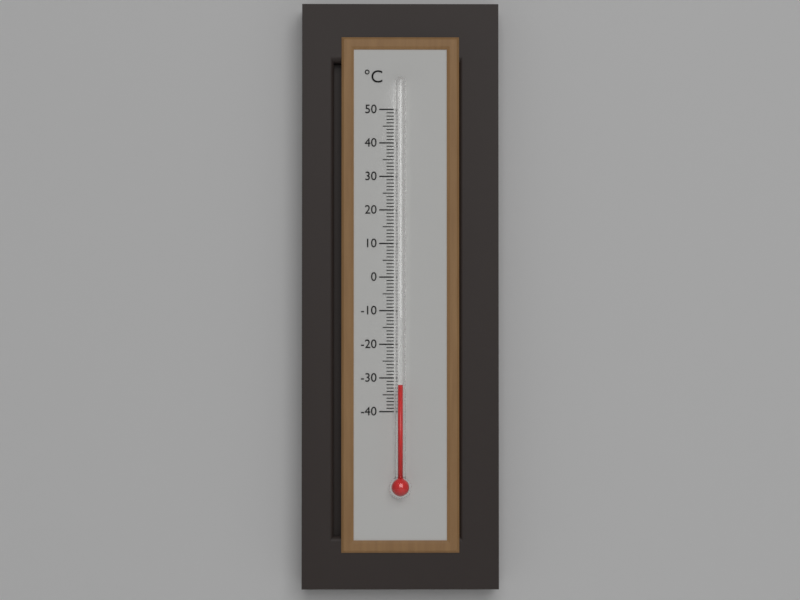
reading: -32 °C
